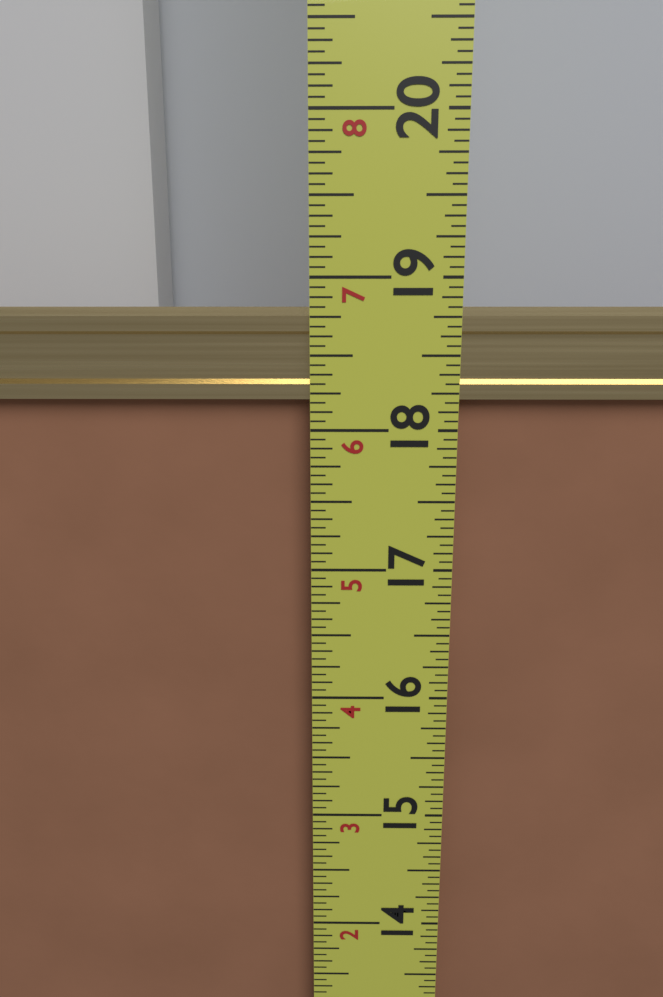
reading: 18.8125 in
